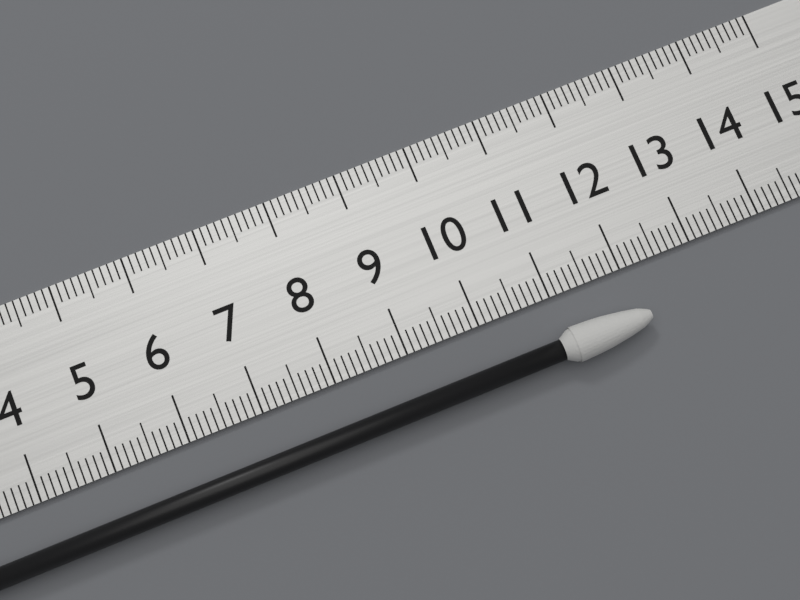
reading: 12.1 cm
